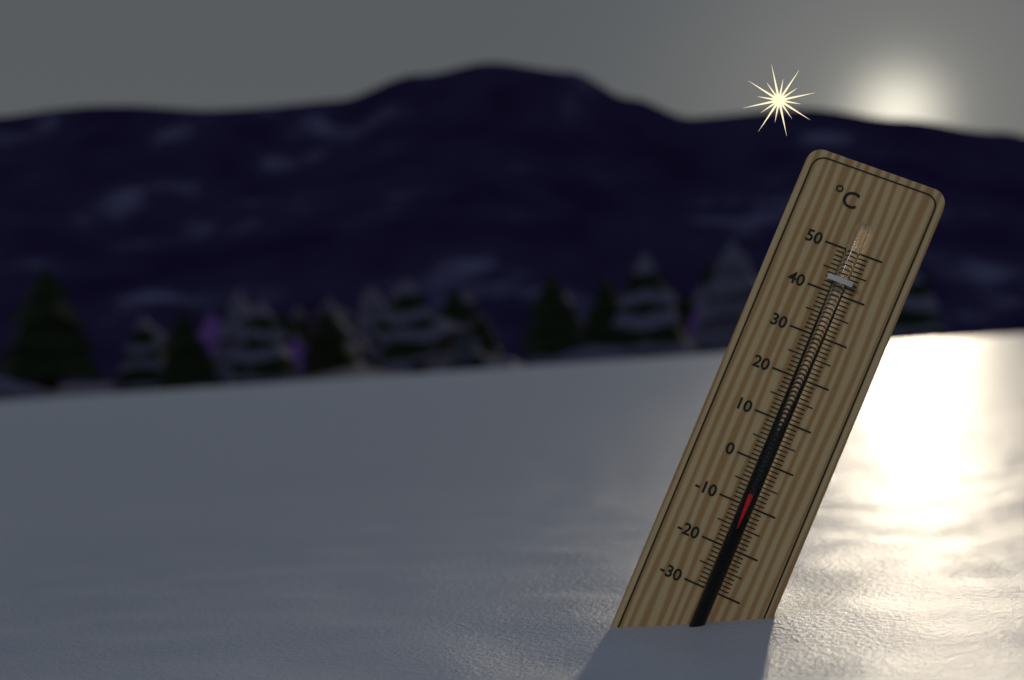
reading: -7 °C
